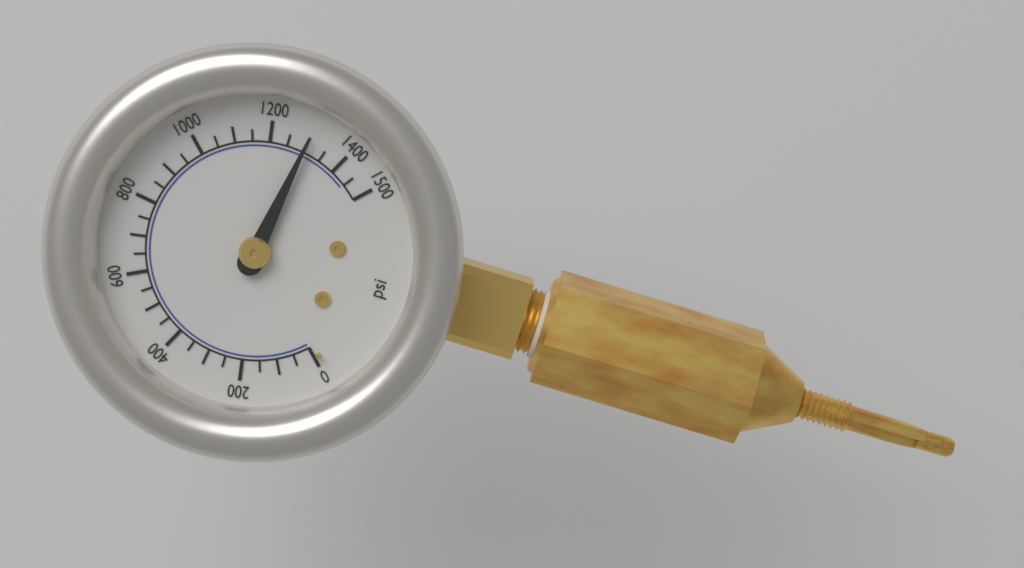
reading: 1300 psi
